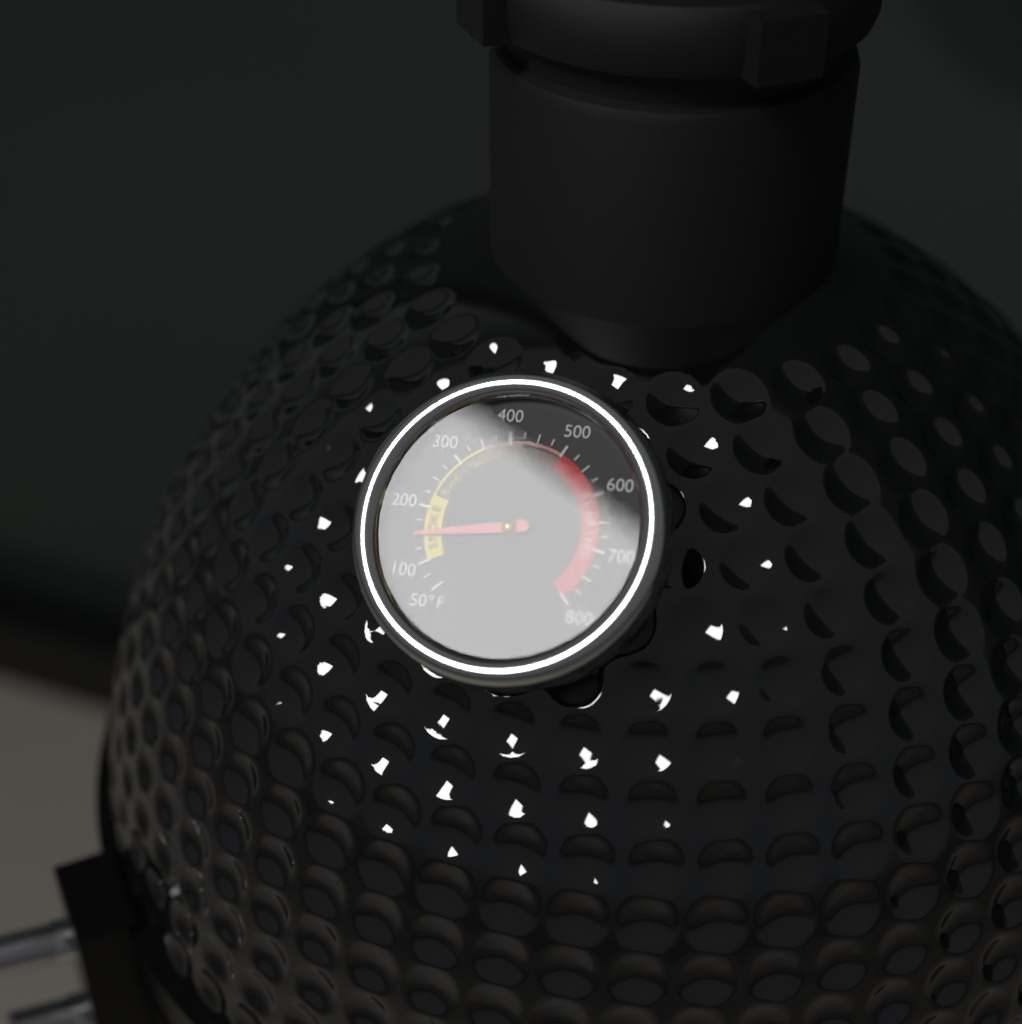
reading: 150 °F
